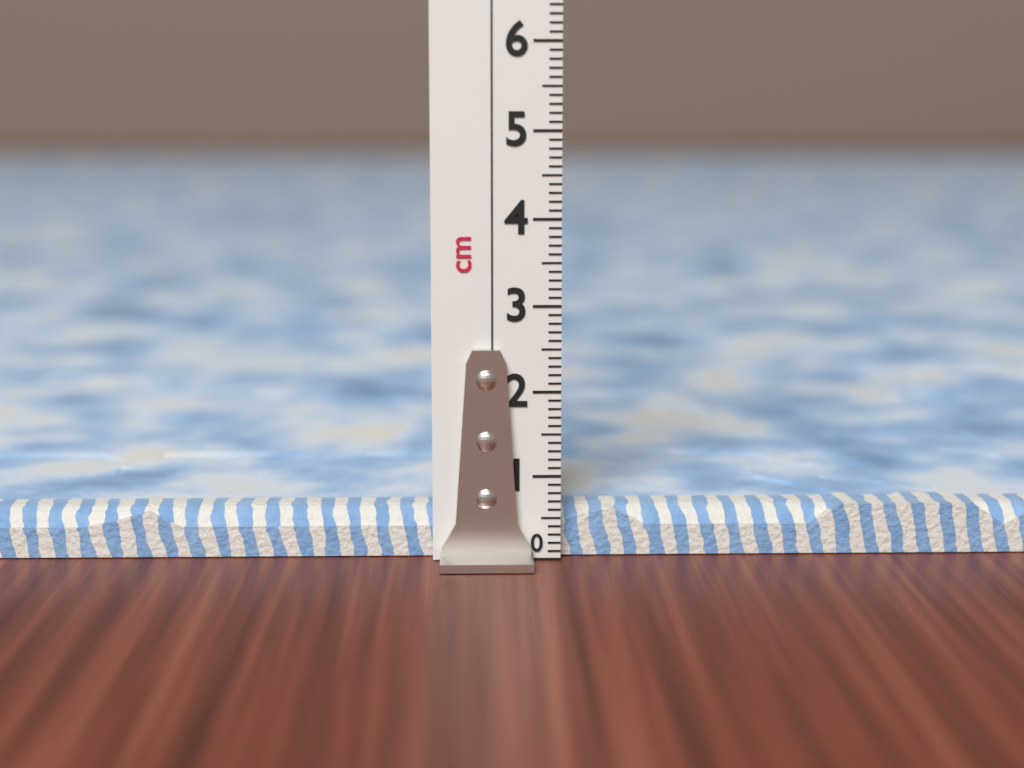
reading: 0.6 cm
